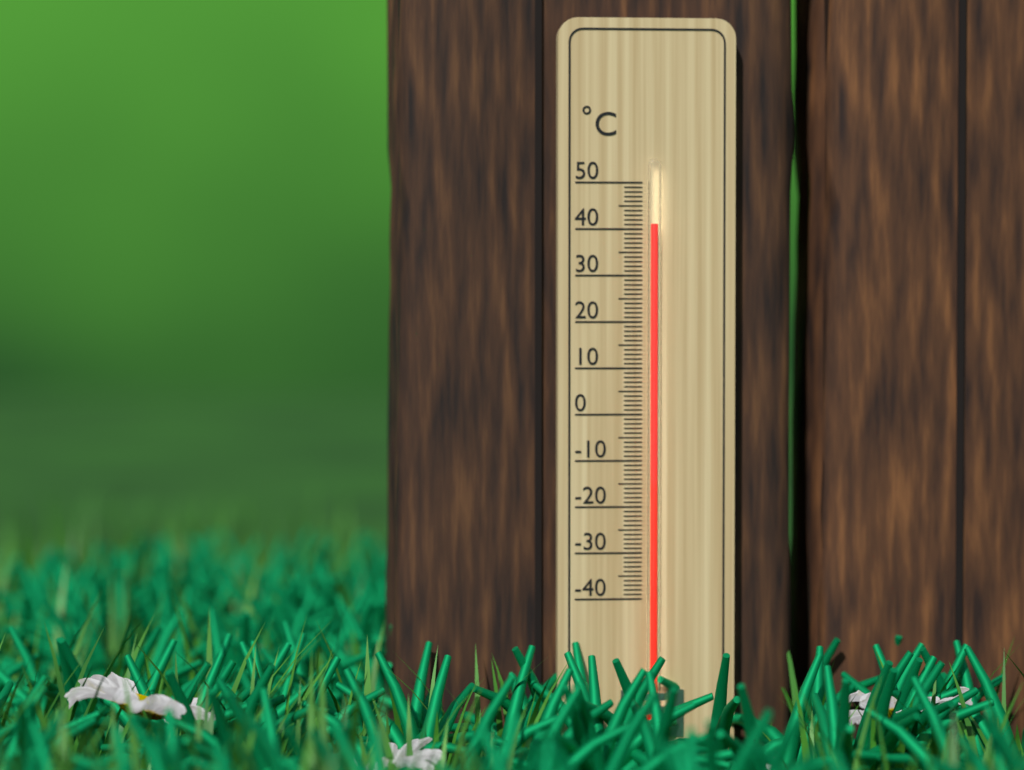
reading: 41 °C
